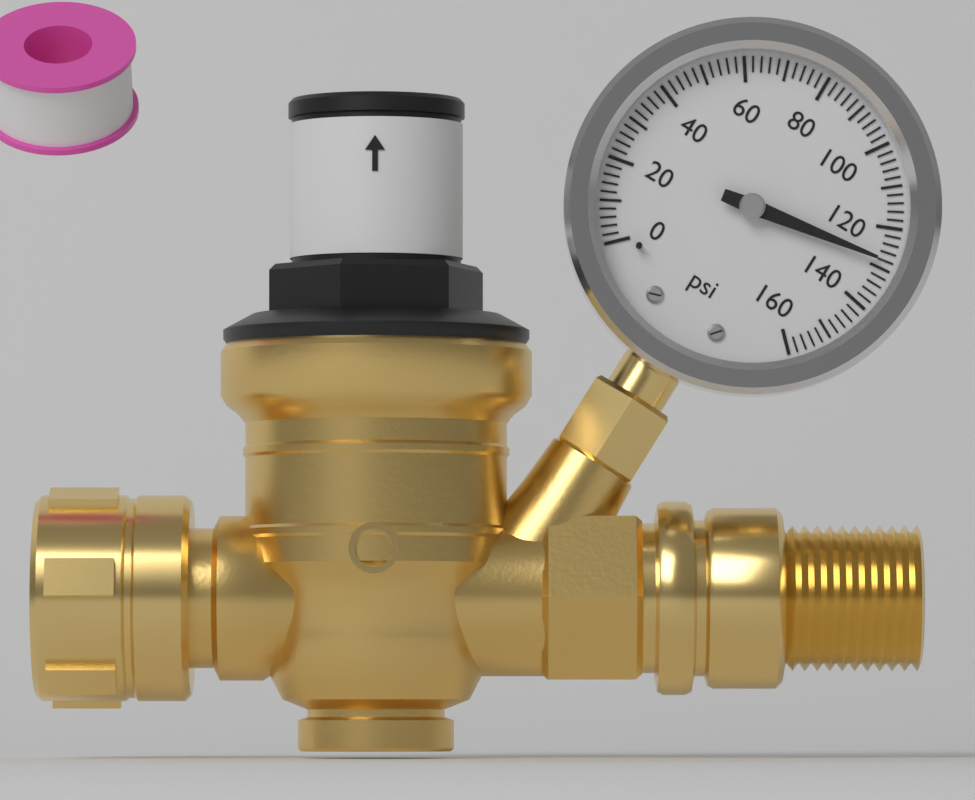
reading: 128 psi
